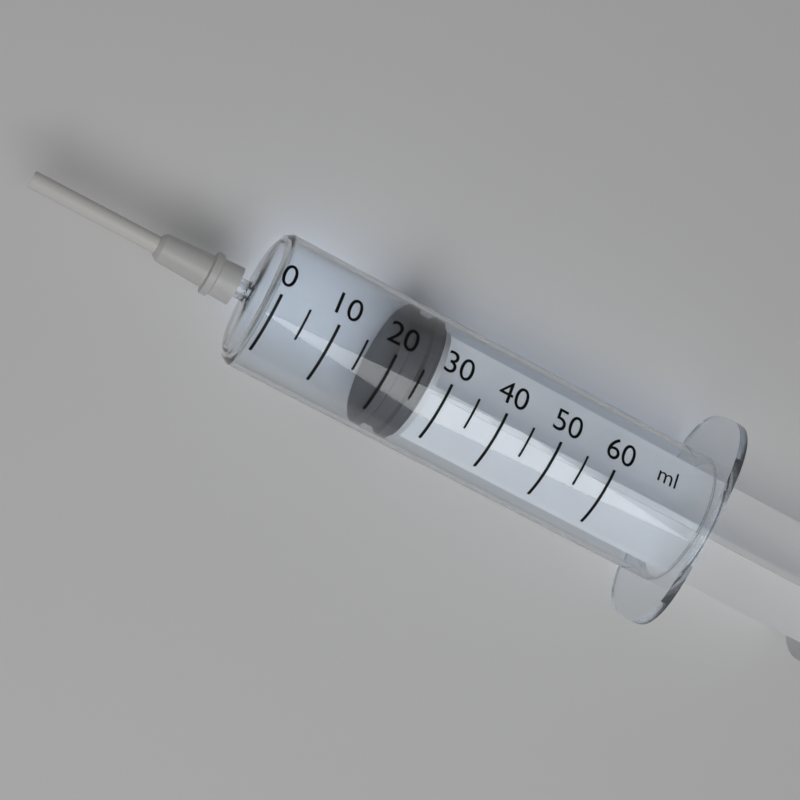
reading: 20 ml
